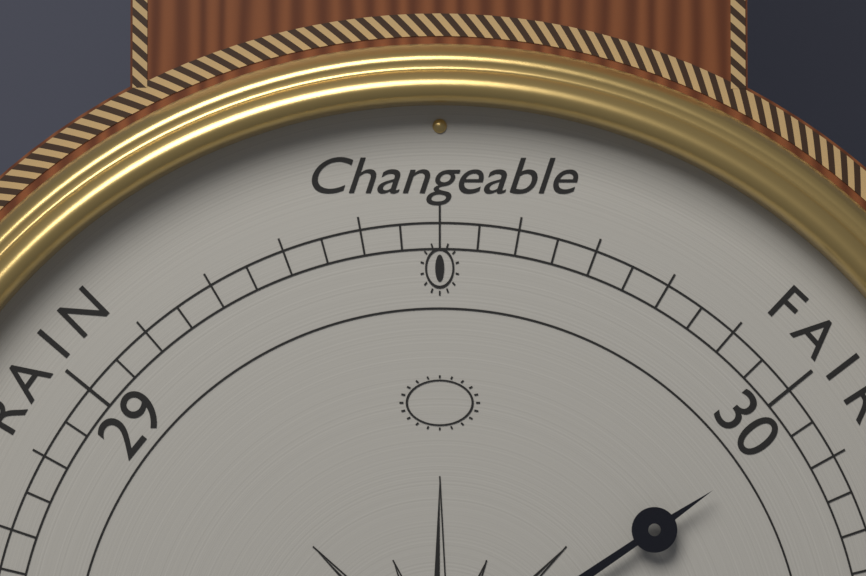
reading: 30.05 (no unit)
